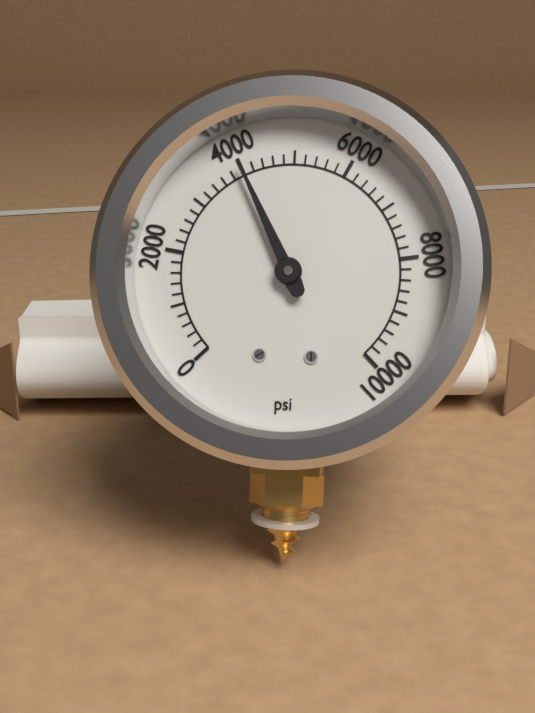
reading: 4000 psi
